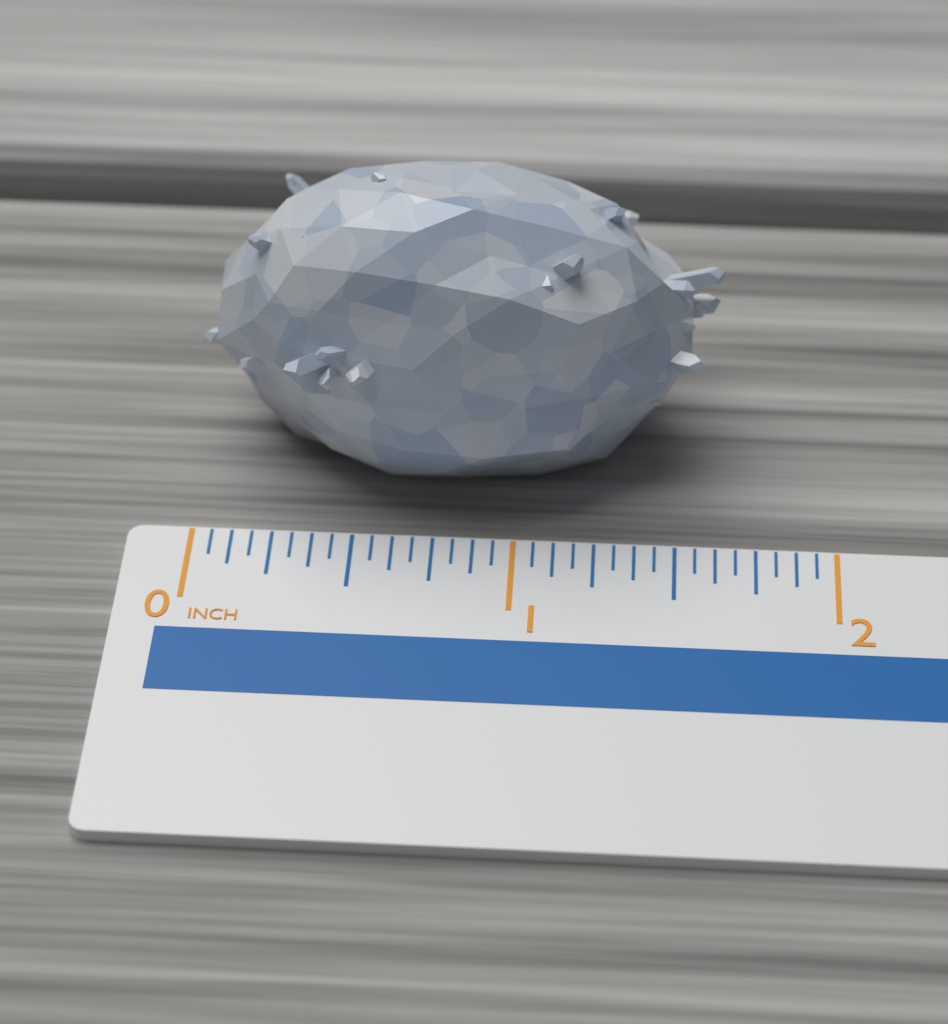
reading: 1.6250 inch
